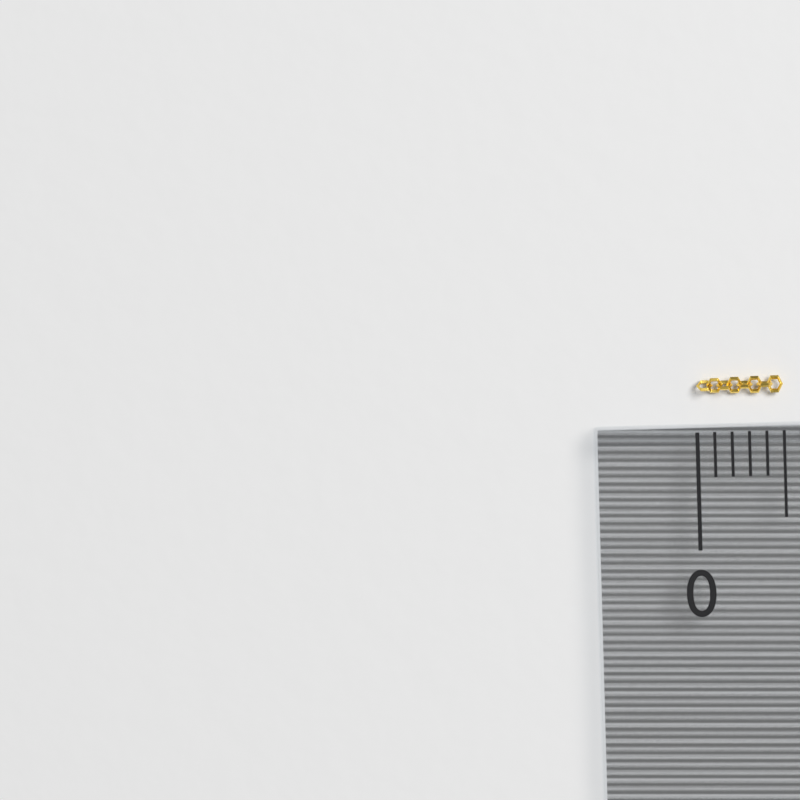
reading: 0.5 (no unit)
